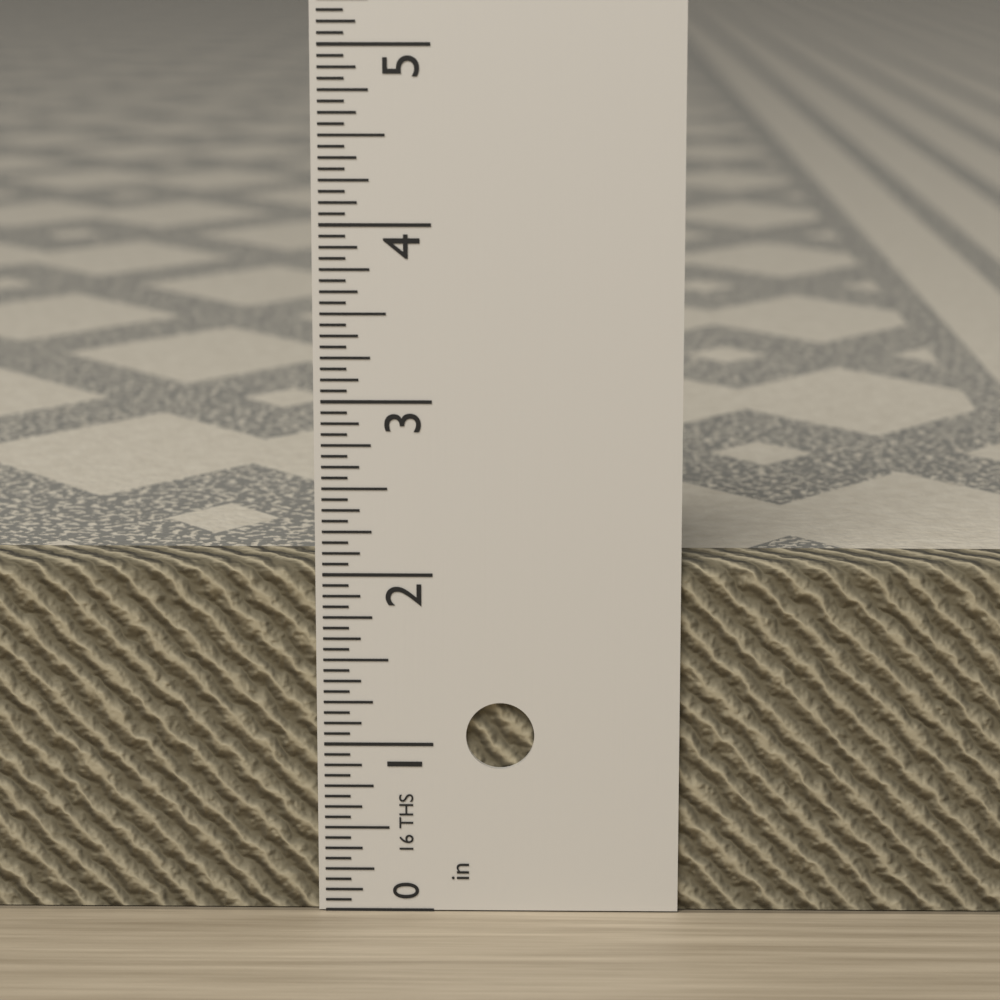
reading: 2.0625 in
